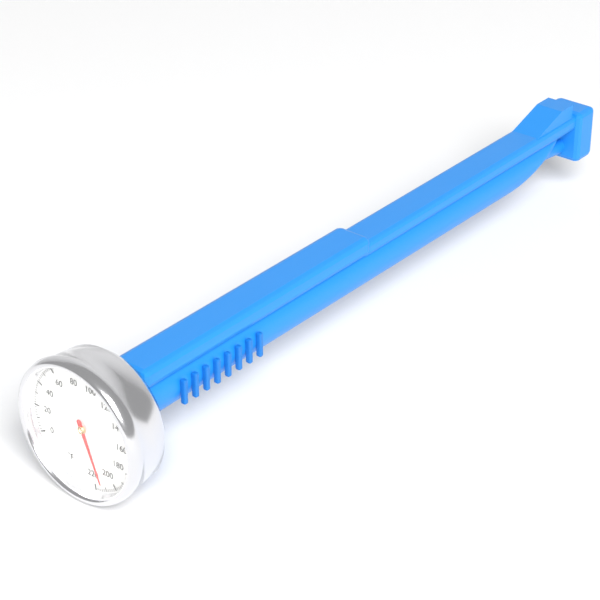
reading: 212 °F
